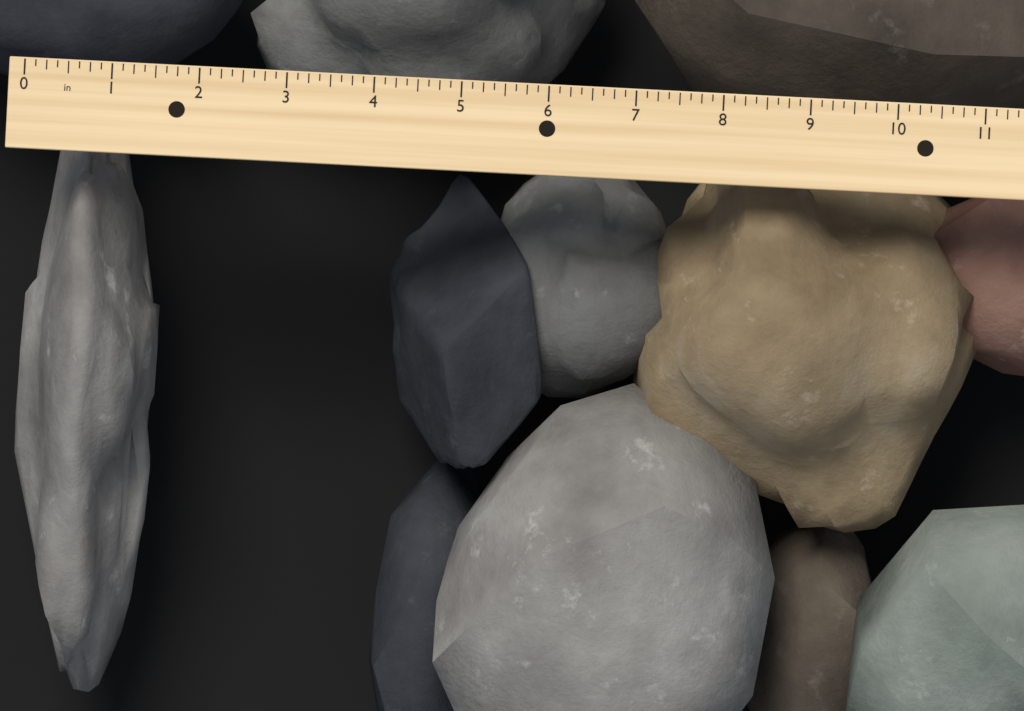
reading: 1.625 in
